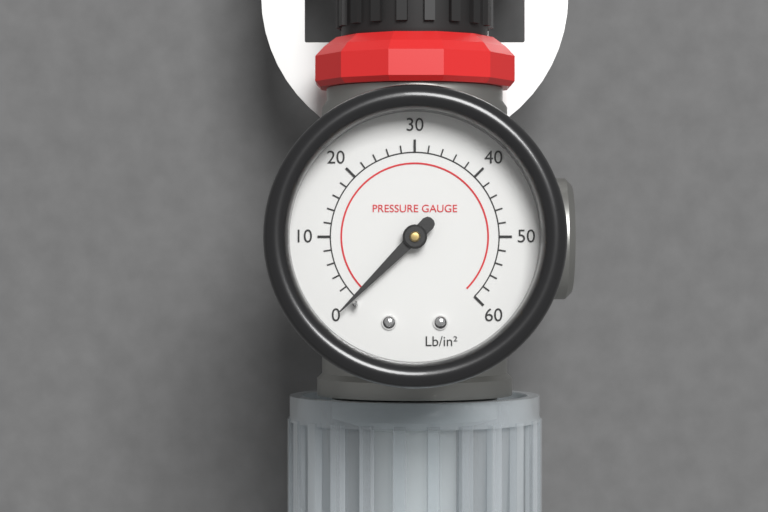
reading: 0 psi
